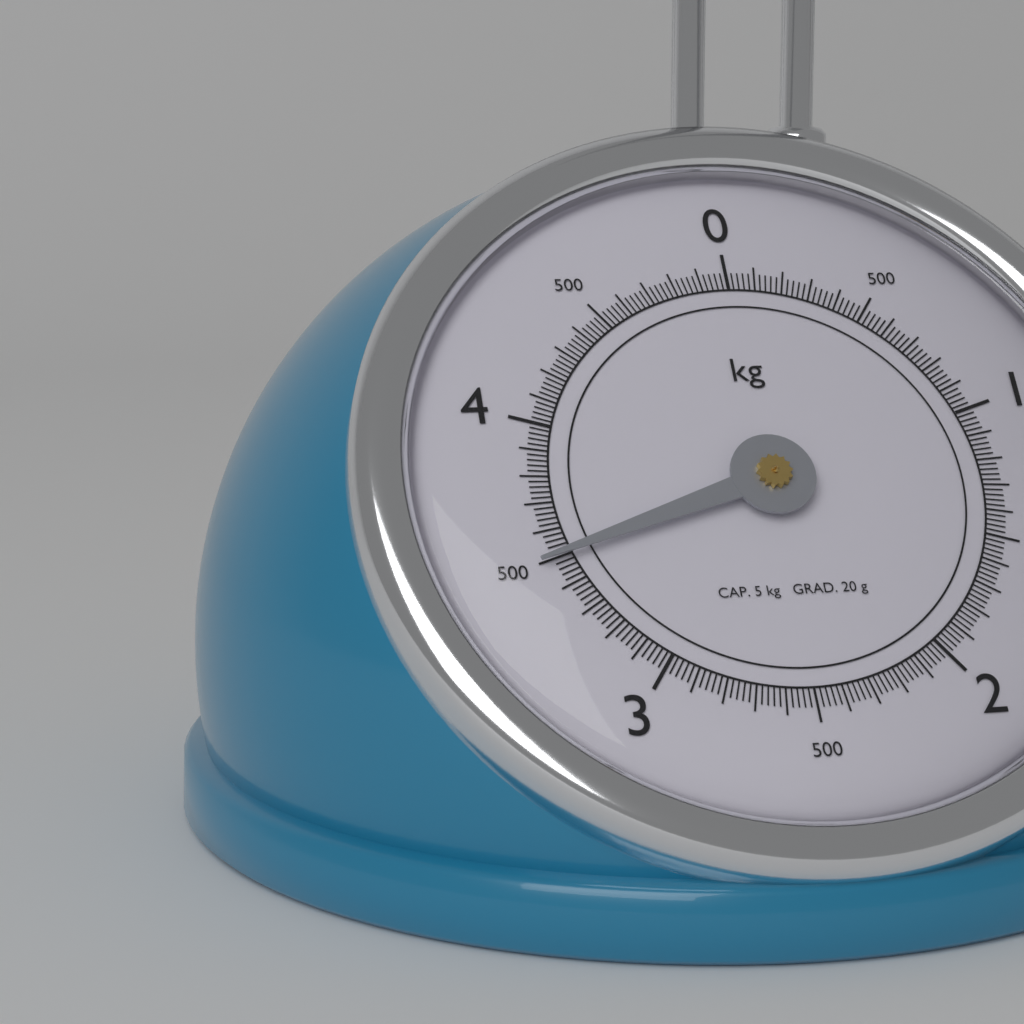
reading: 3.50 kg
